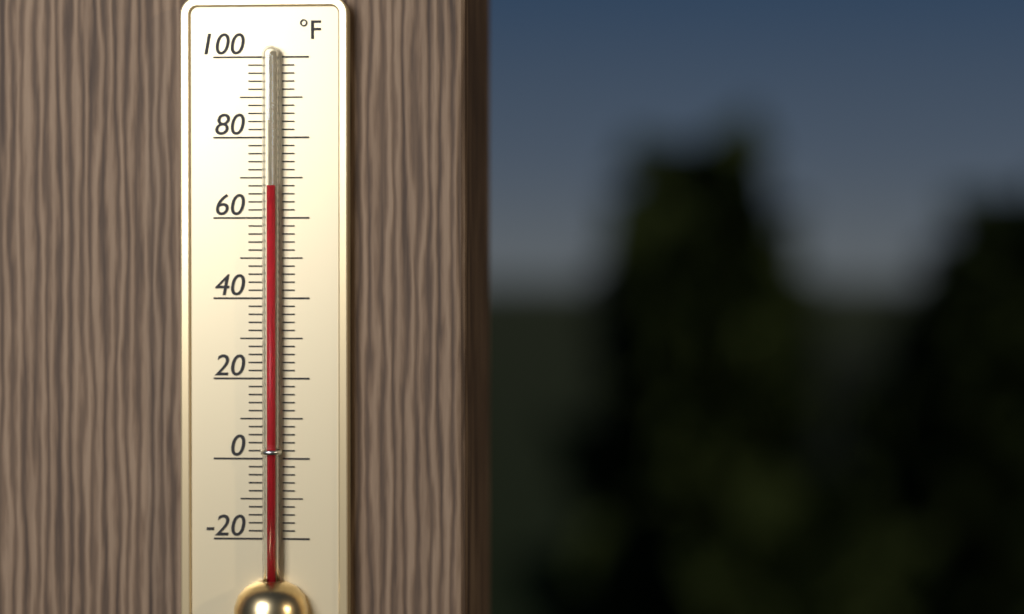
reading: 68 °F
